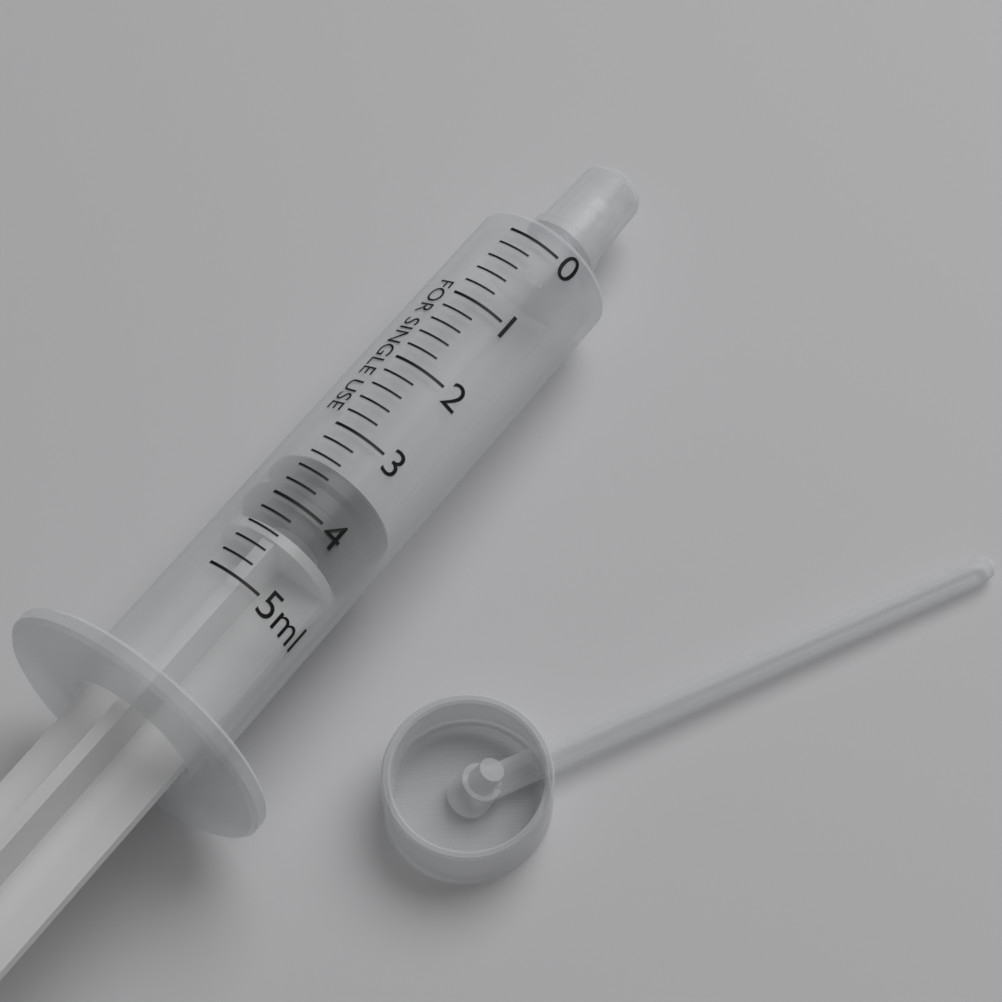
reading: 3.4 ml
